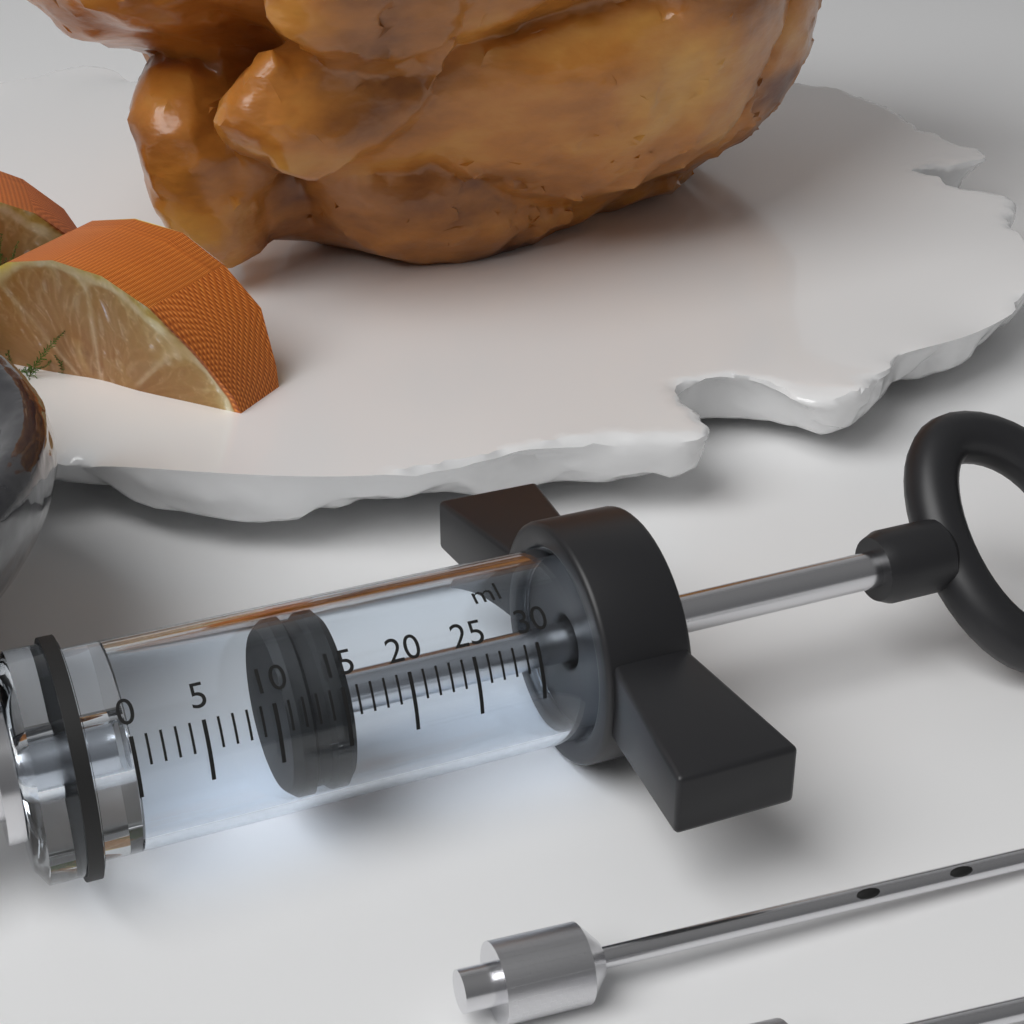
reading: 11 ml
